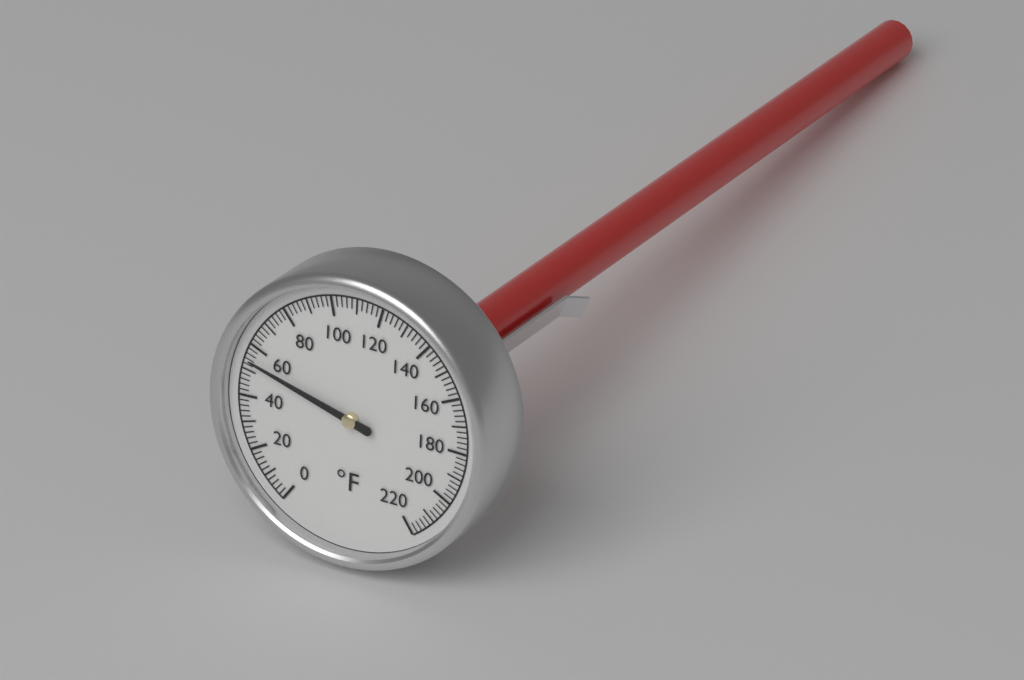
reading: 54 °F
